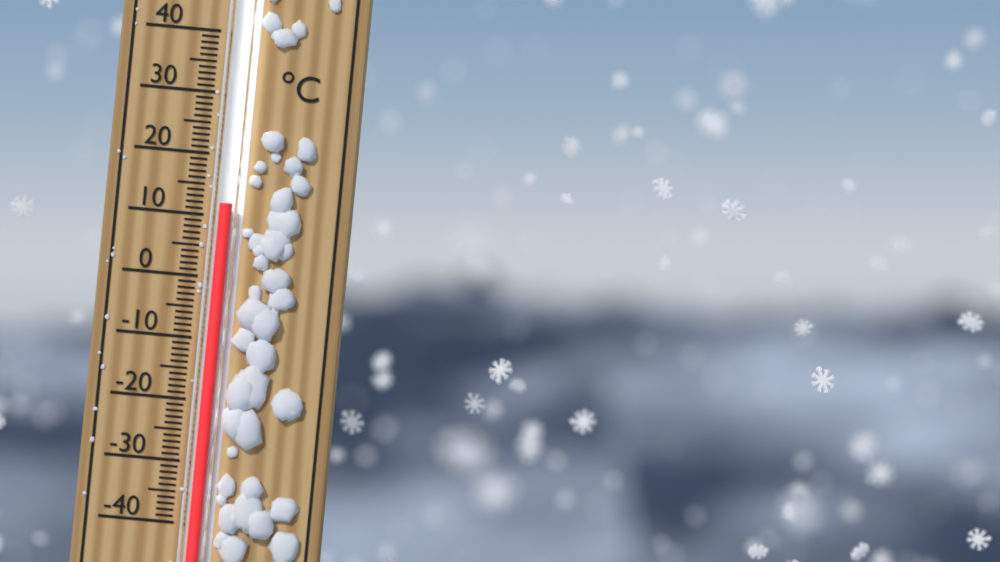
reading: 12 °C
